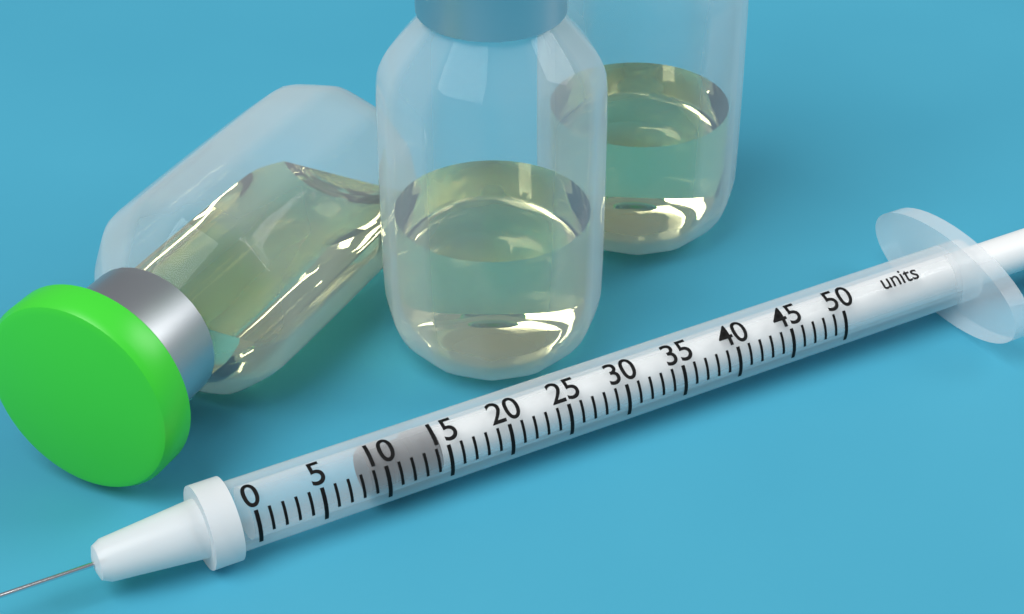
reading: 9 units
